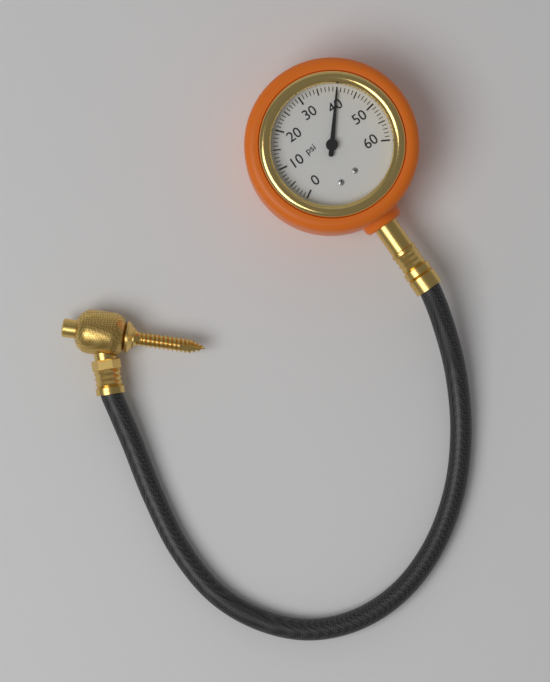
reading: 40 psi
